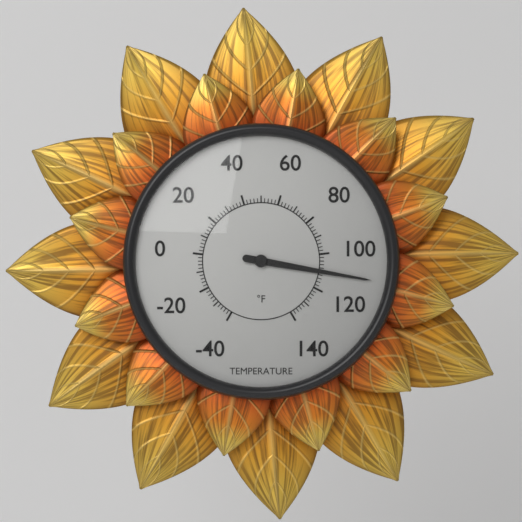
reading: 110 °F
